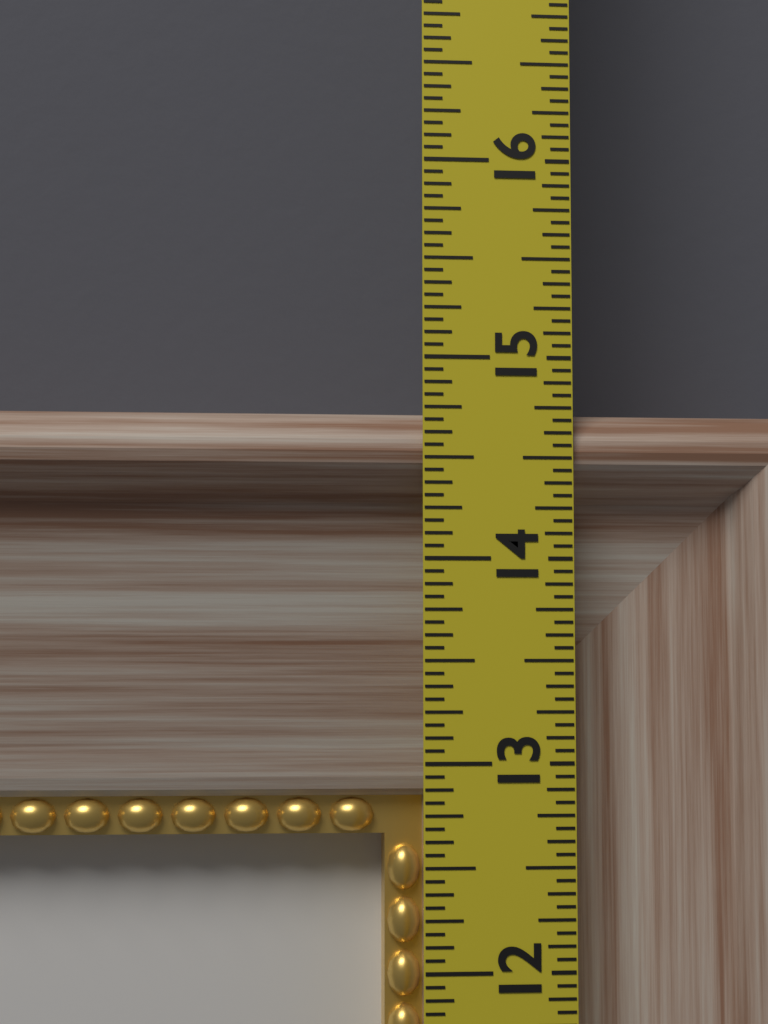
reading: 14.7500 in
